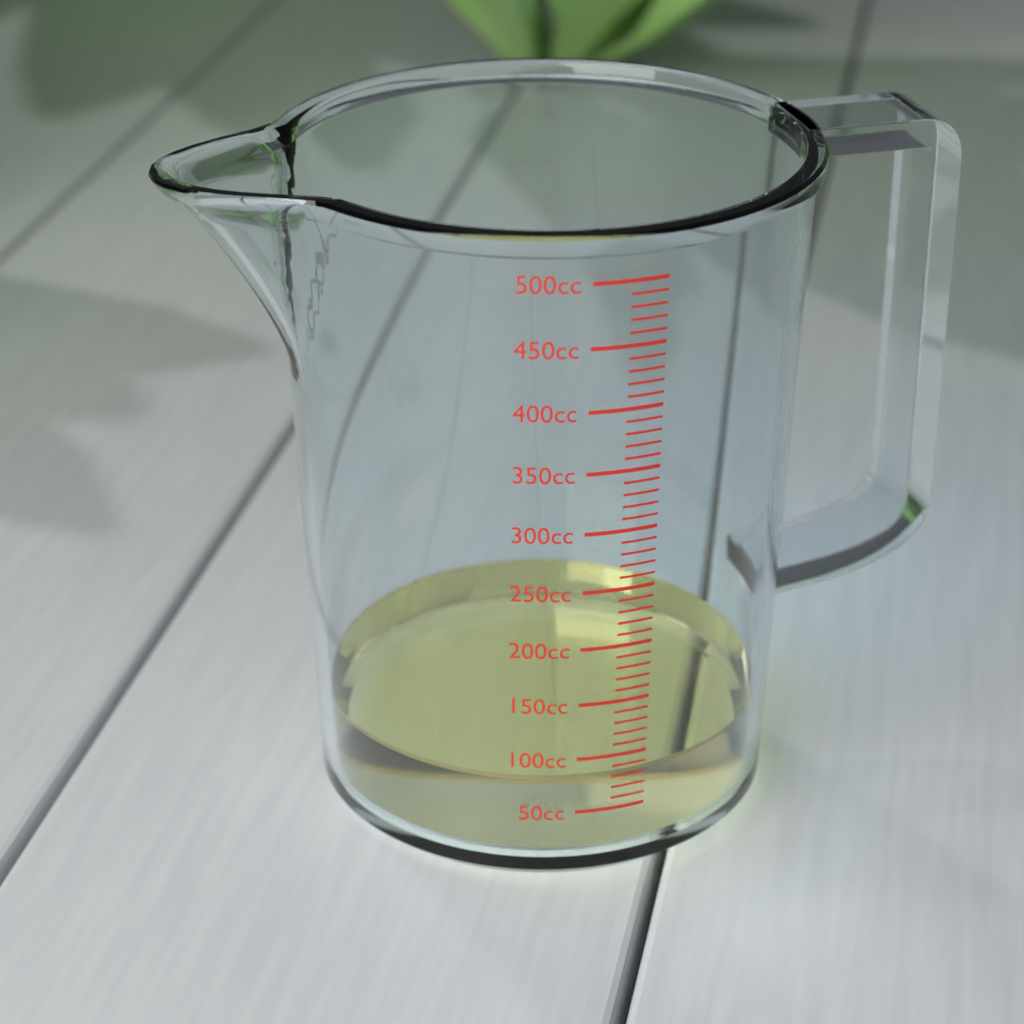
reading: 80 cc
